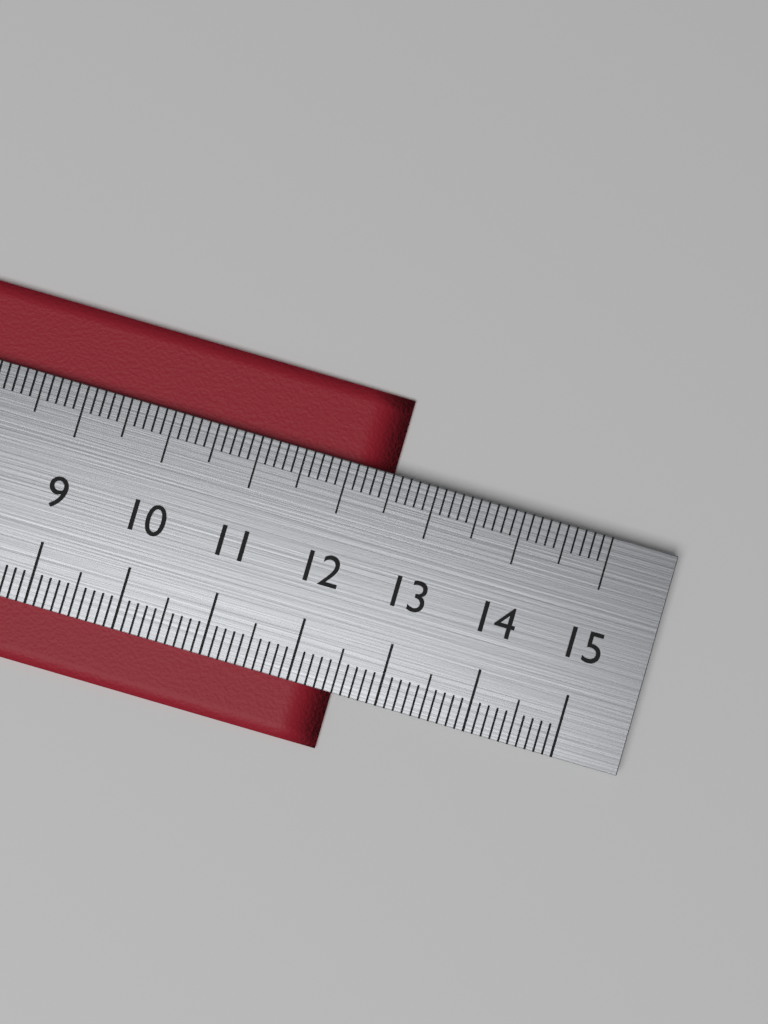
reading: 12.5 cm
